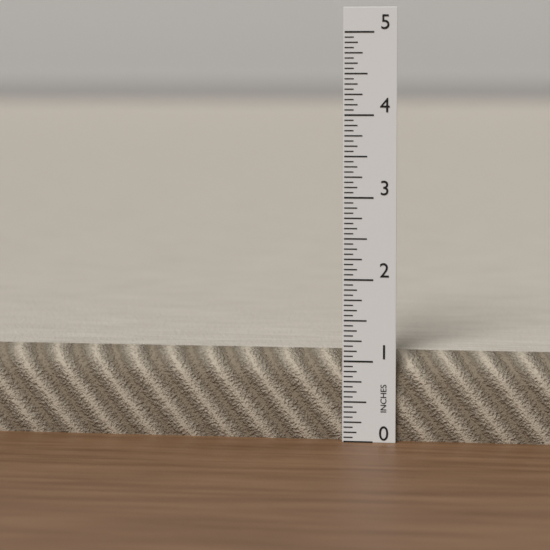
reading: 1.0625 in
